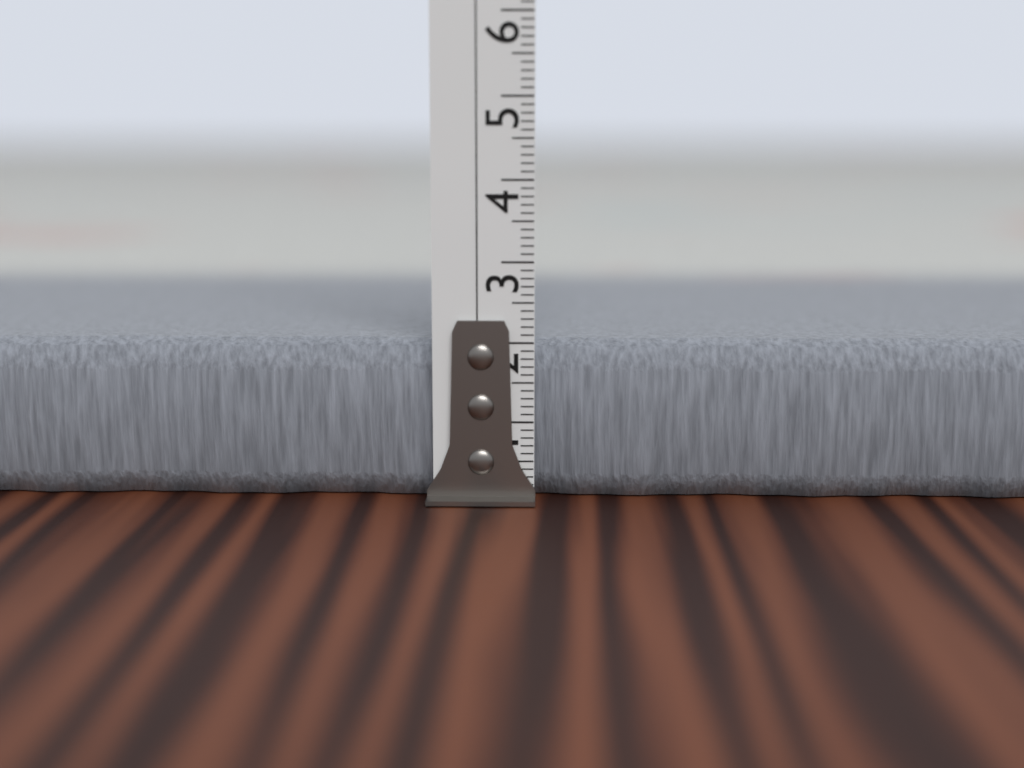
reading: 2.0 cm
